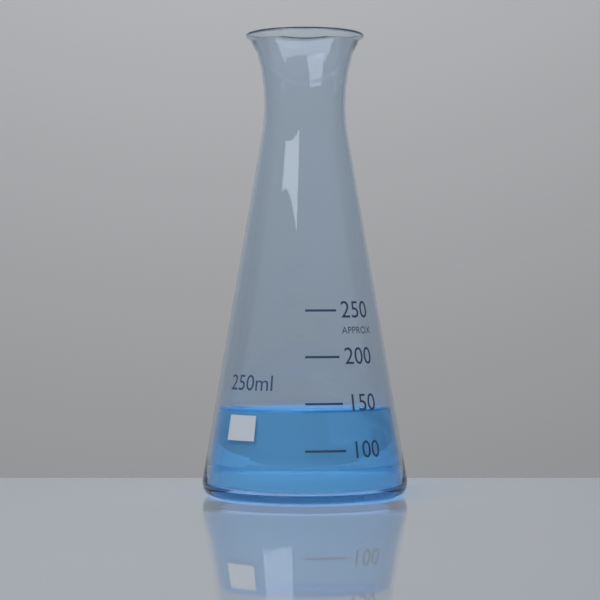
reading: 143 ml
